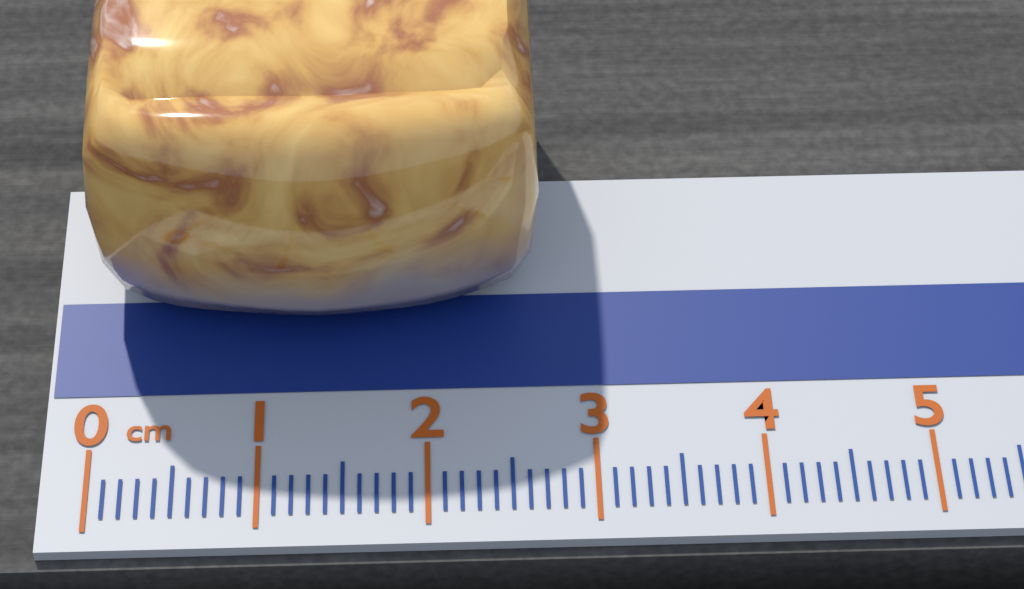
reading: 2.7 cm
